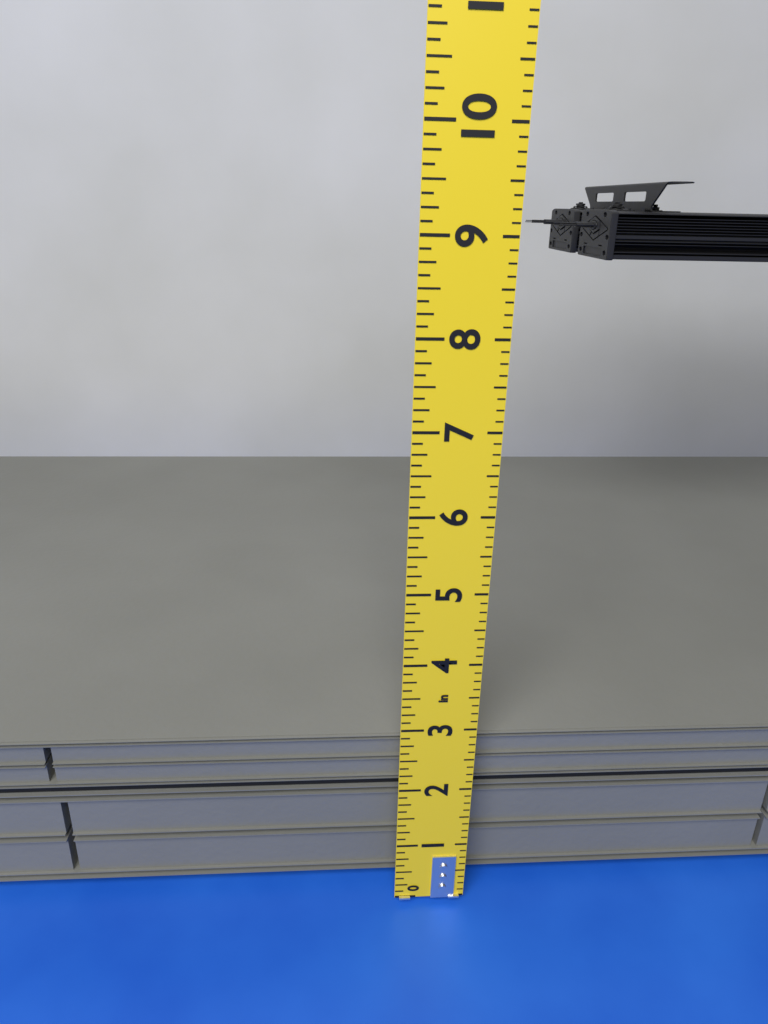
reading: 2.625 in
